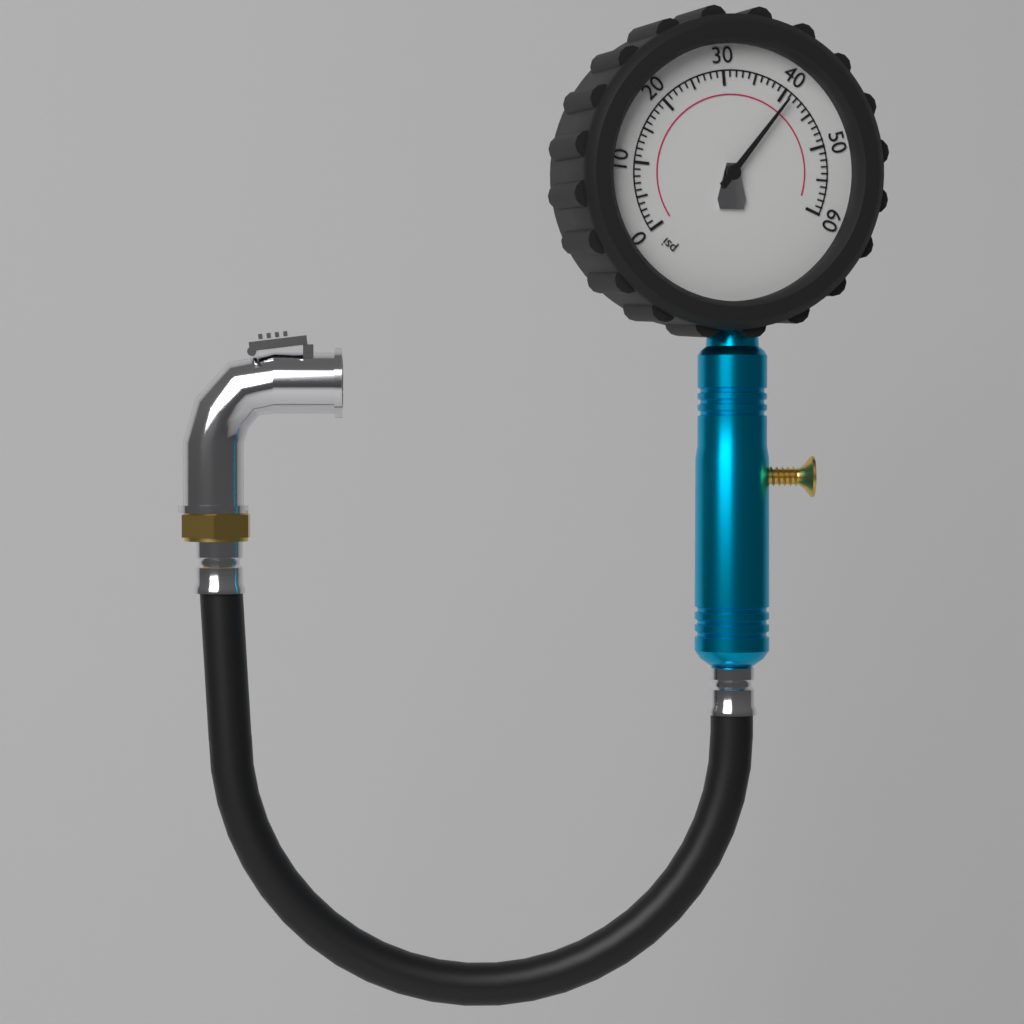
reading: 41 psi
